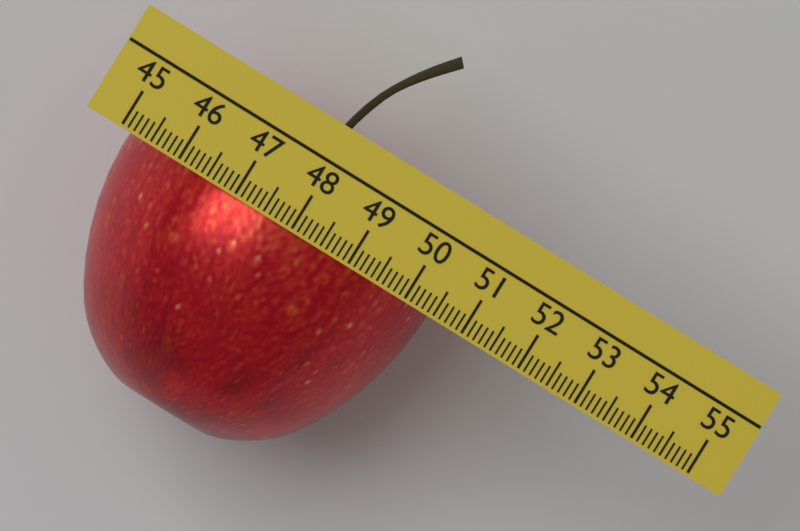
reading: 50.4 (no unit)
